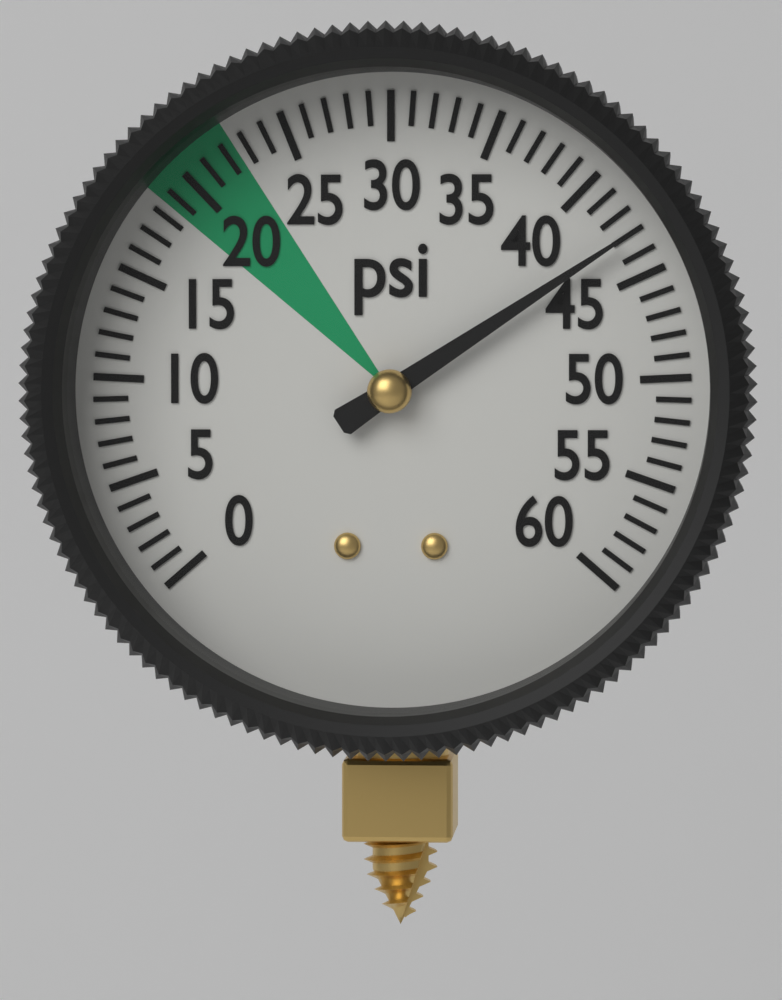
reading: 43 psi
